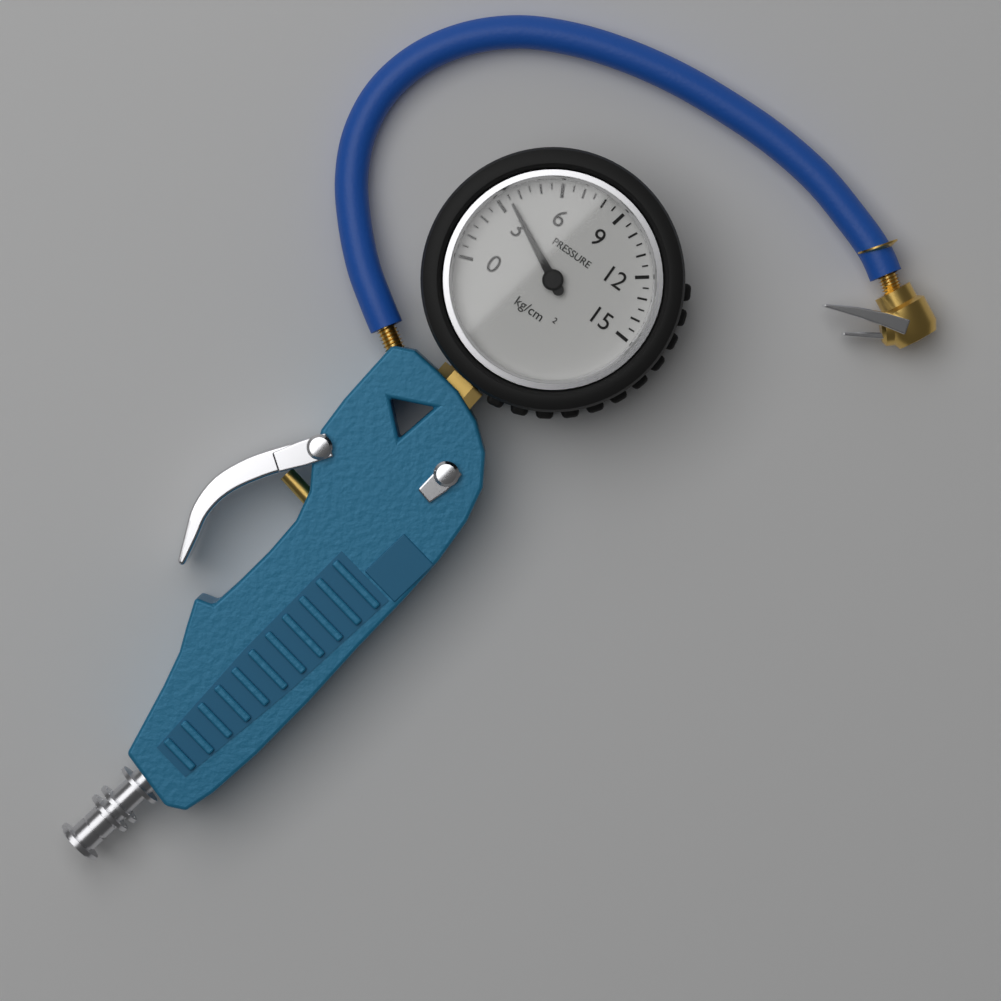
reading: 3.5 kg/cm²
